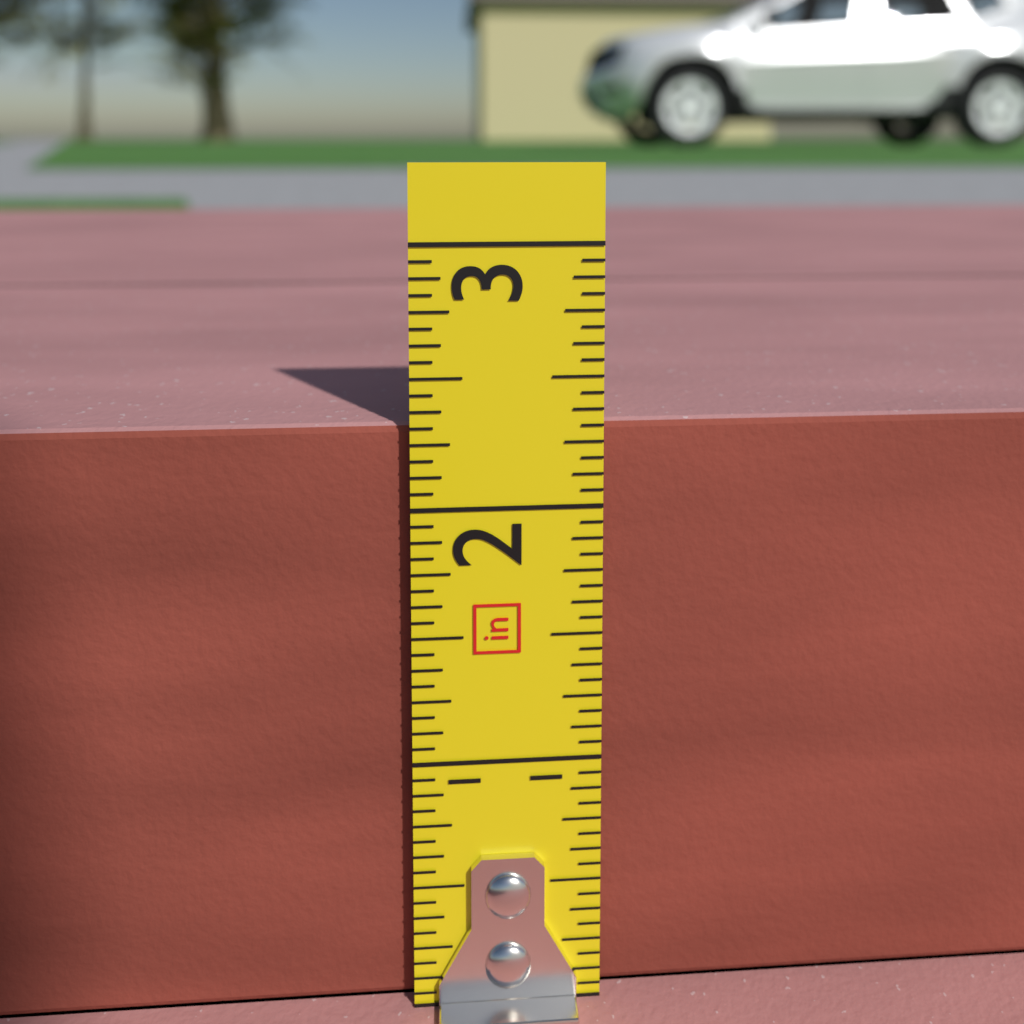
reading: 2.3125 in
